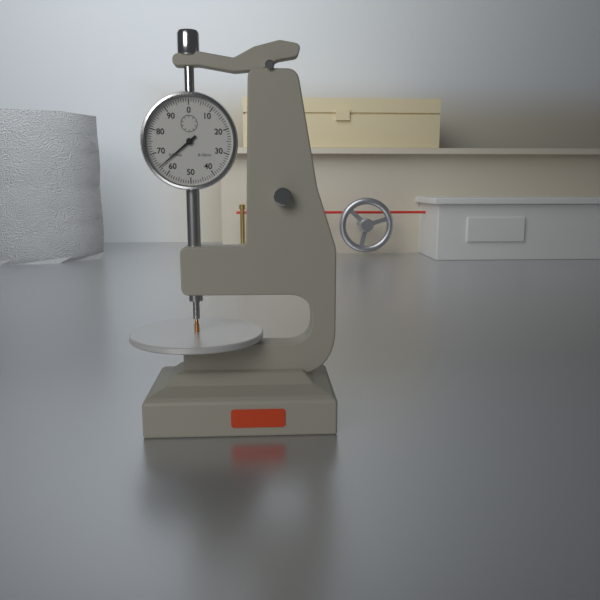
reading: 0.64 mm
